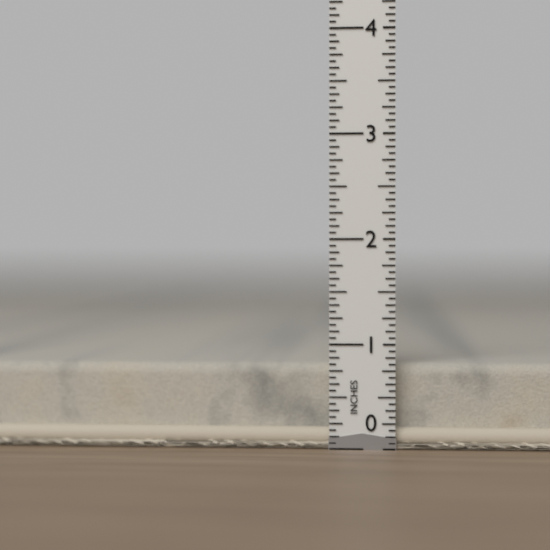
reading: 0.8125 in
